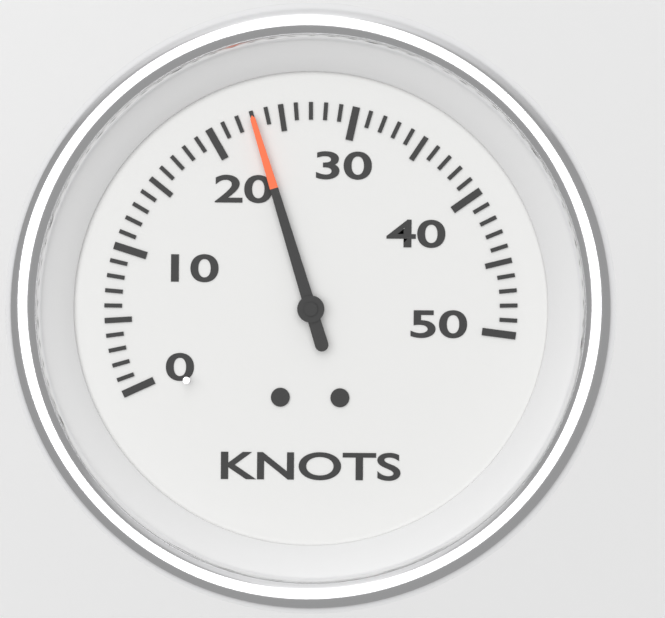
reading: 23 knots
